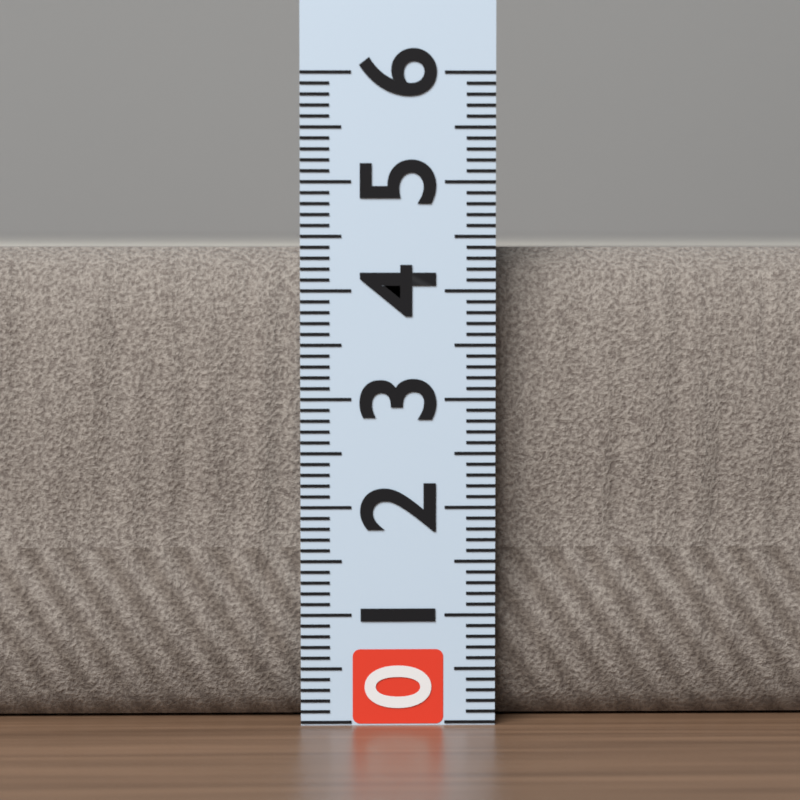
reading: 4.4 (no unit)
